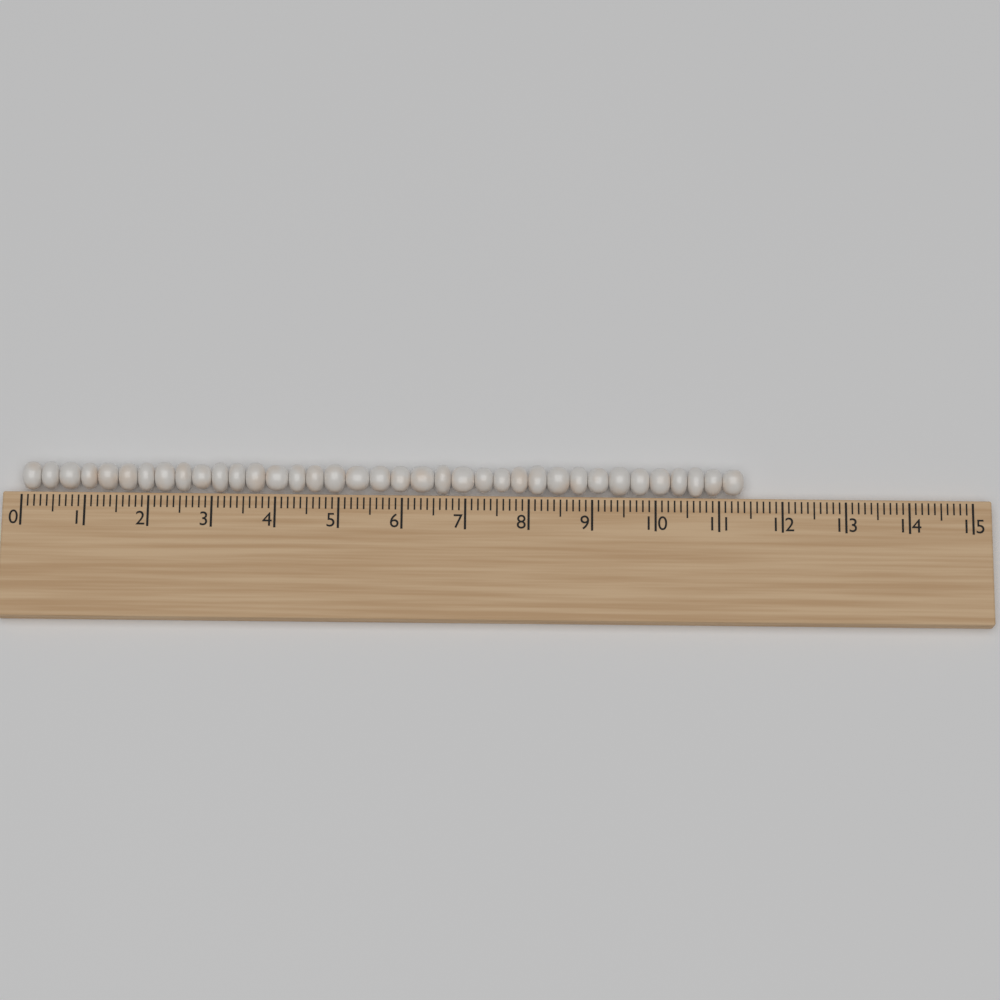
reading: 11.4 (no unit)
